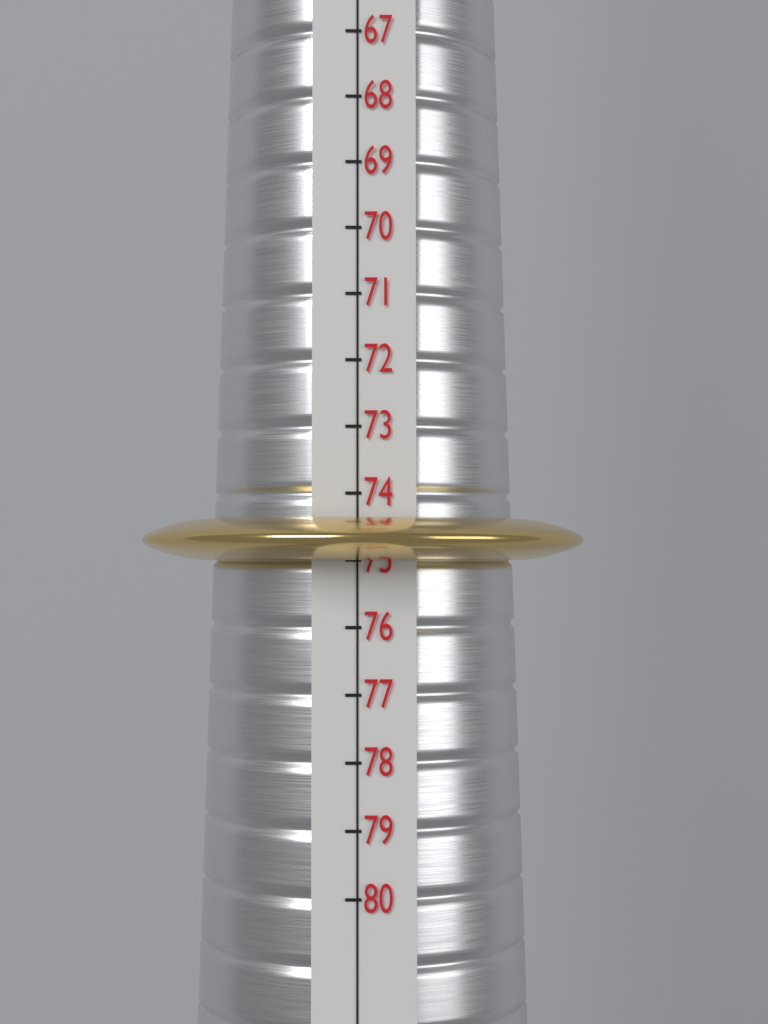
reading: 75 (no unit)
